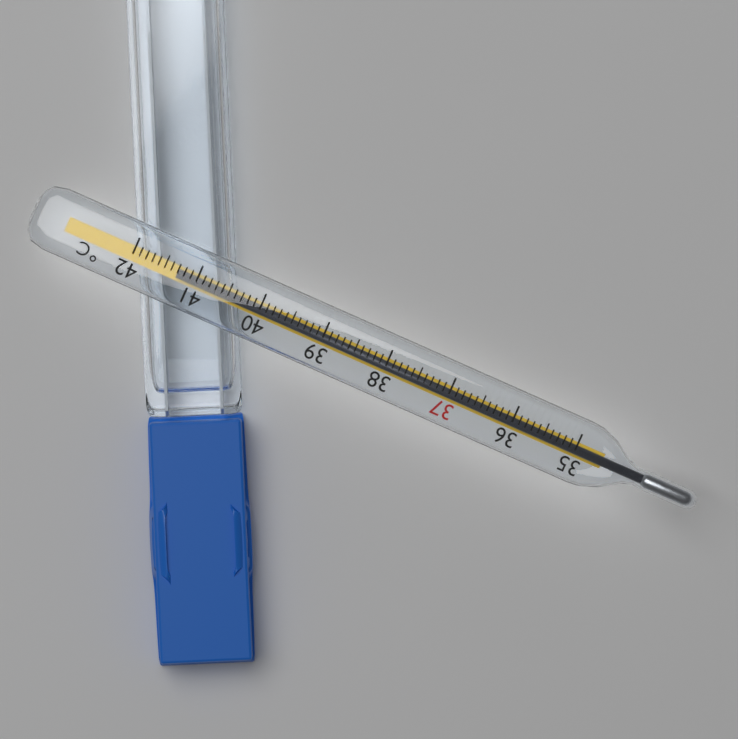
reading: 41.3 °C
